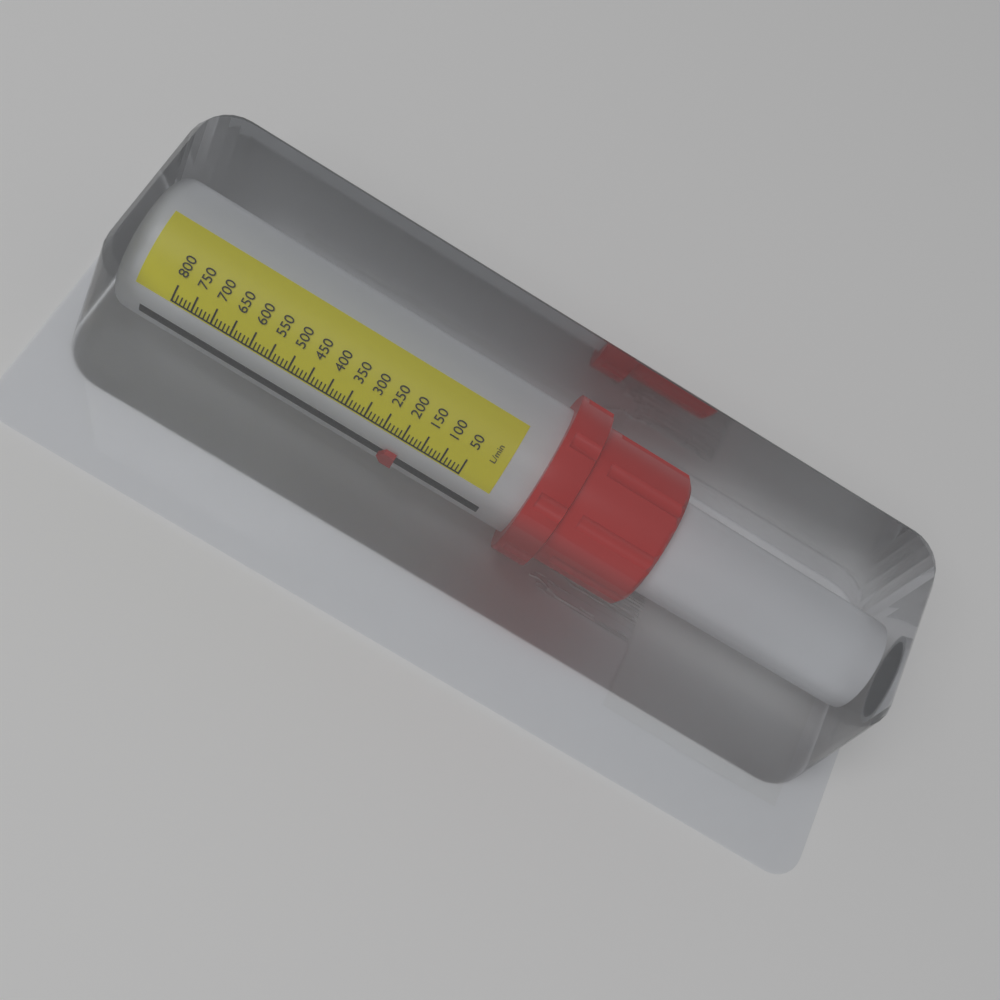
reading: 190 L/min
